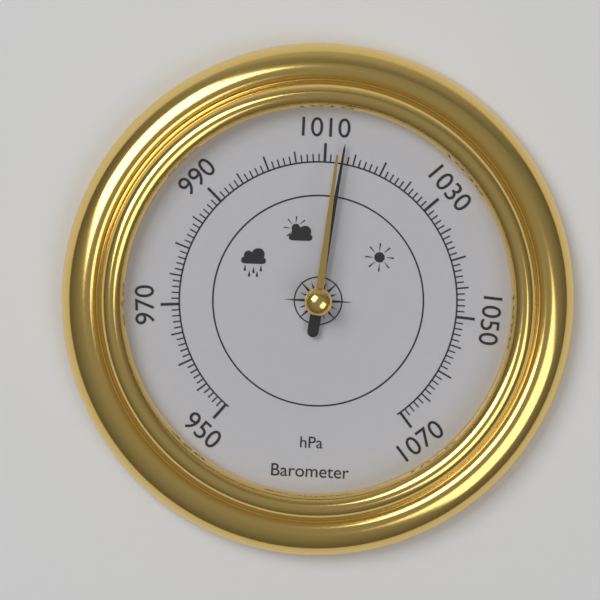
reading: 1013 hPa
